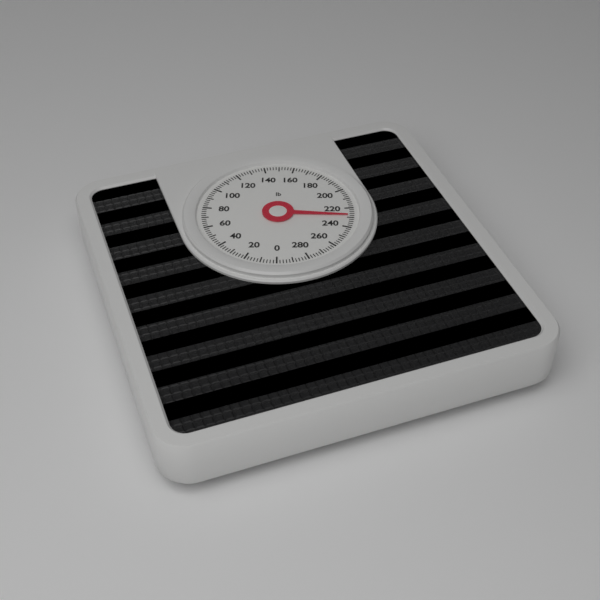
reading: 228 lb
